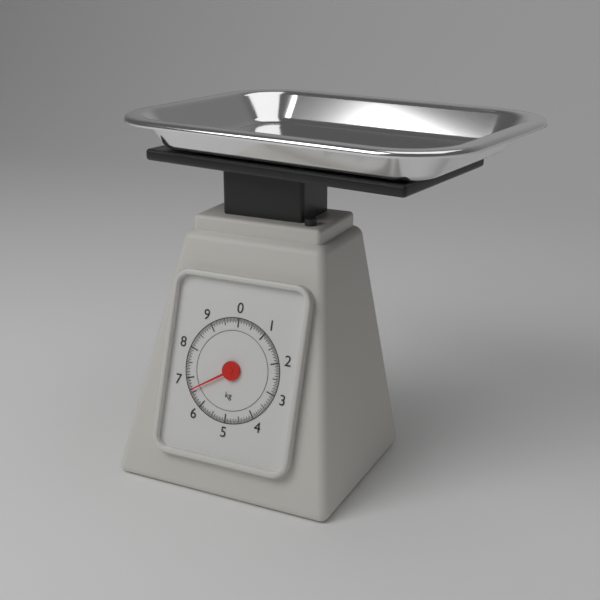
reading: 6.60 kg
